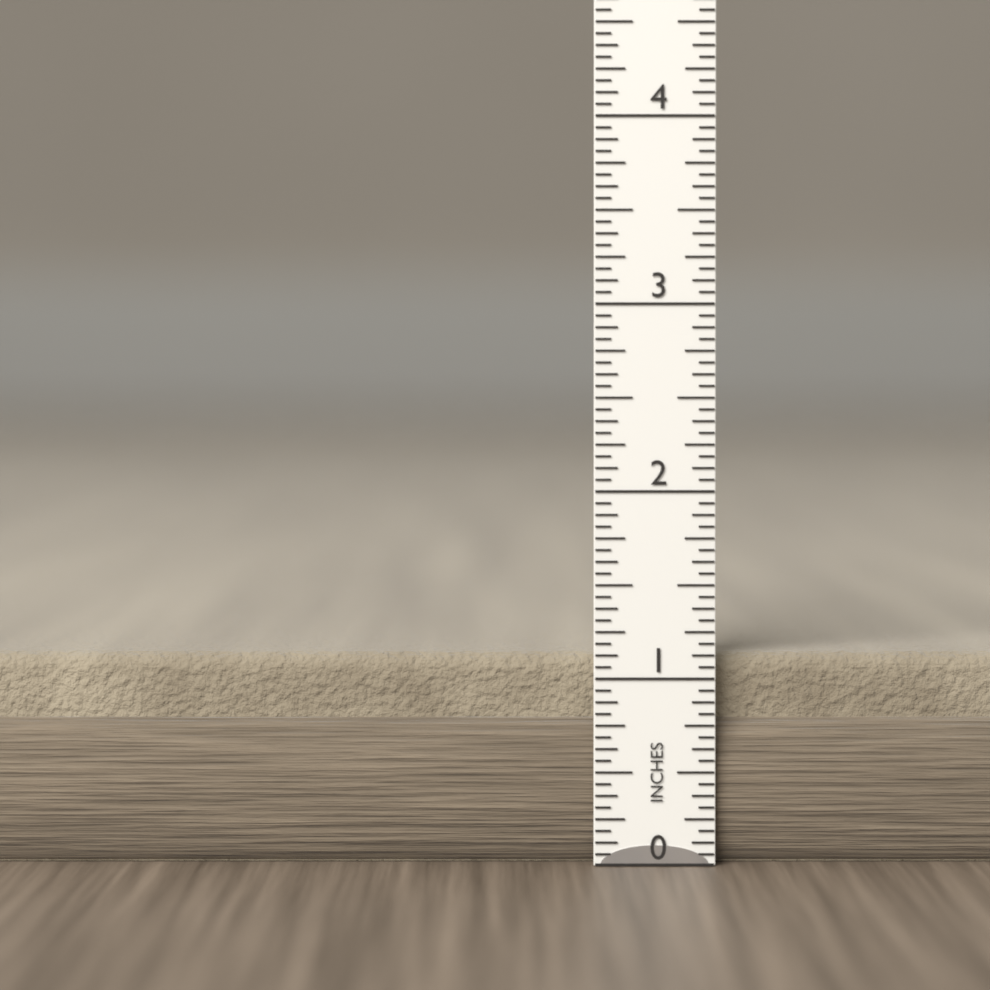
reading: 1.1250 in
